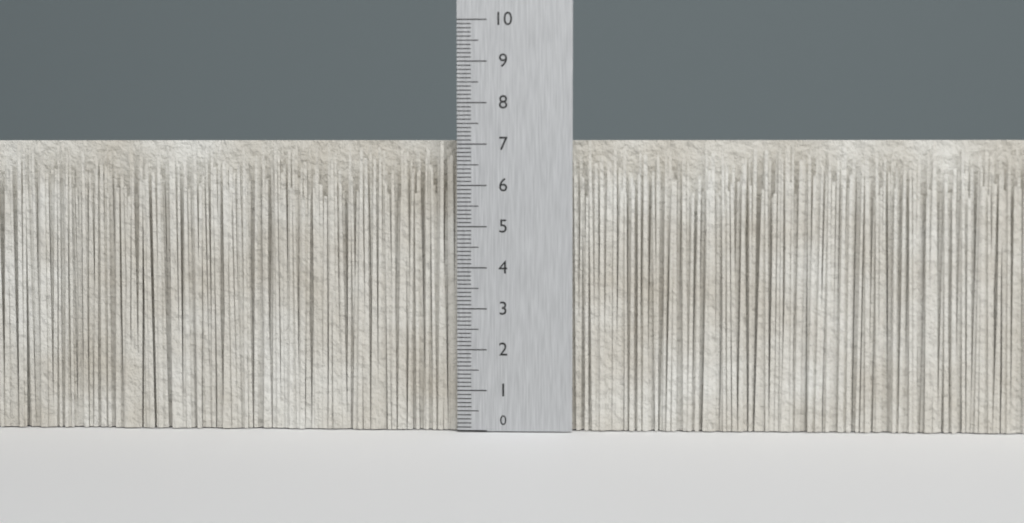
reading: 7.1 (no unit)
